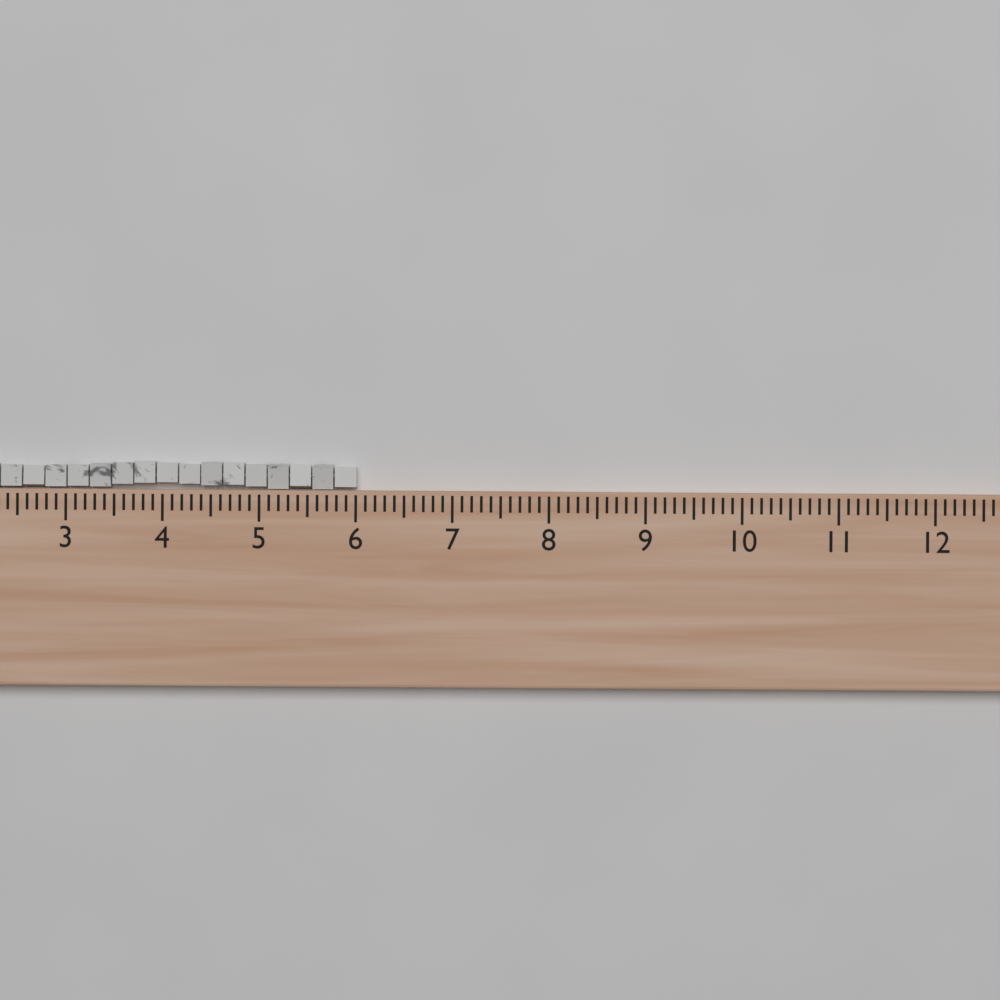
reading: 6.0 (no unit)
